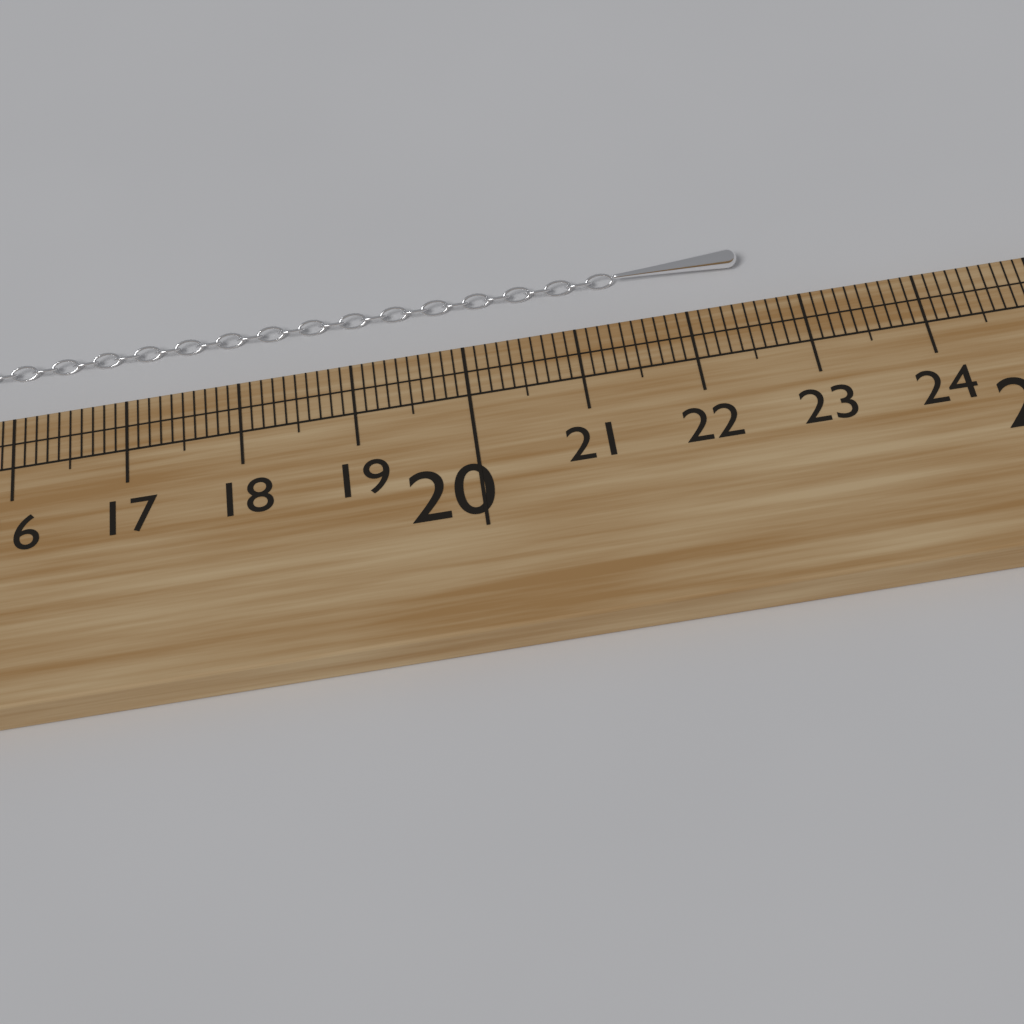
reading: 22.6 cm
